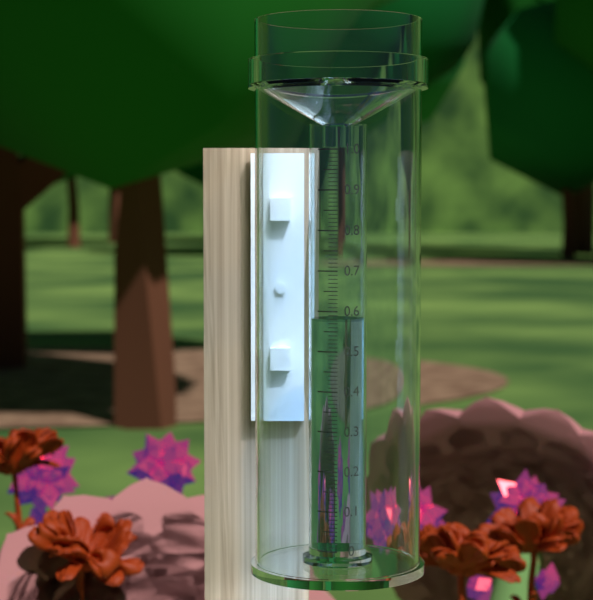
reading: 0.58 (no unit)
